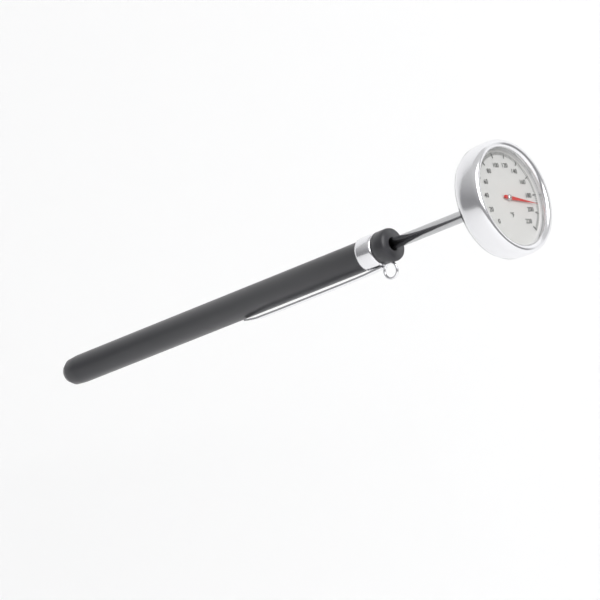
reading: 190 °F
